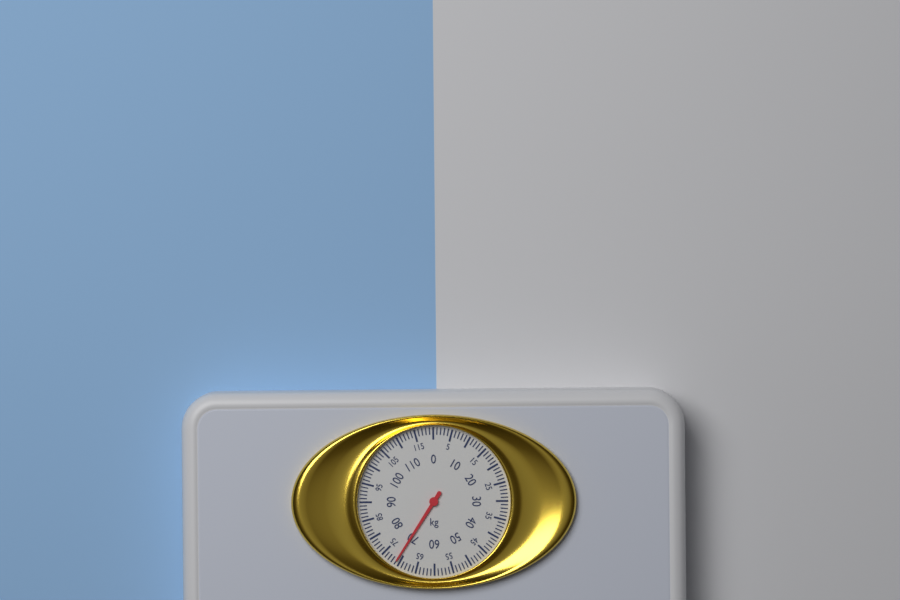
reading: 71 kg
